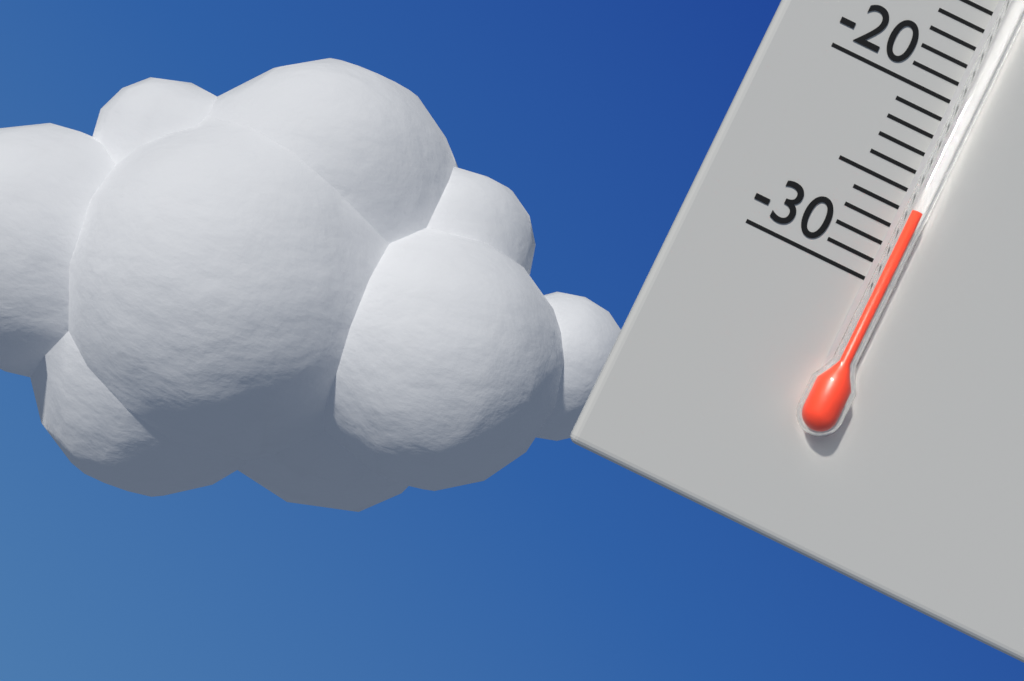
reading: -26 °C
